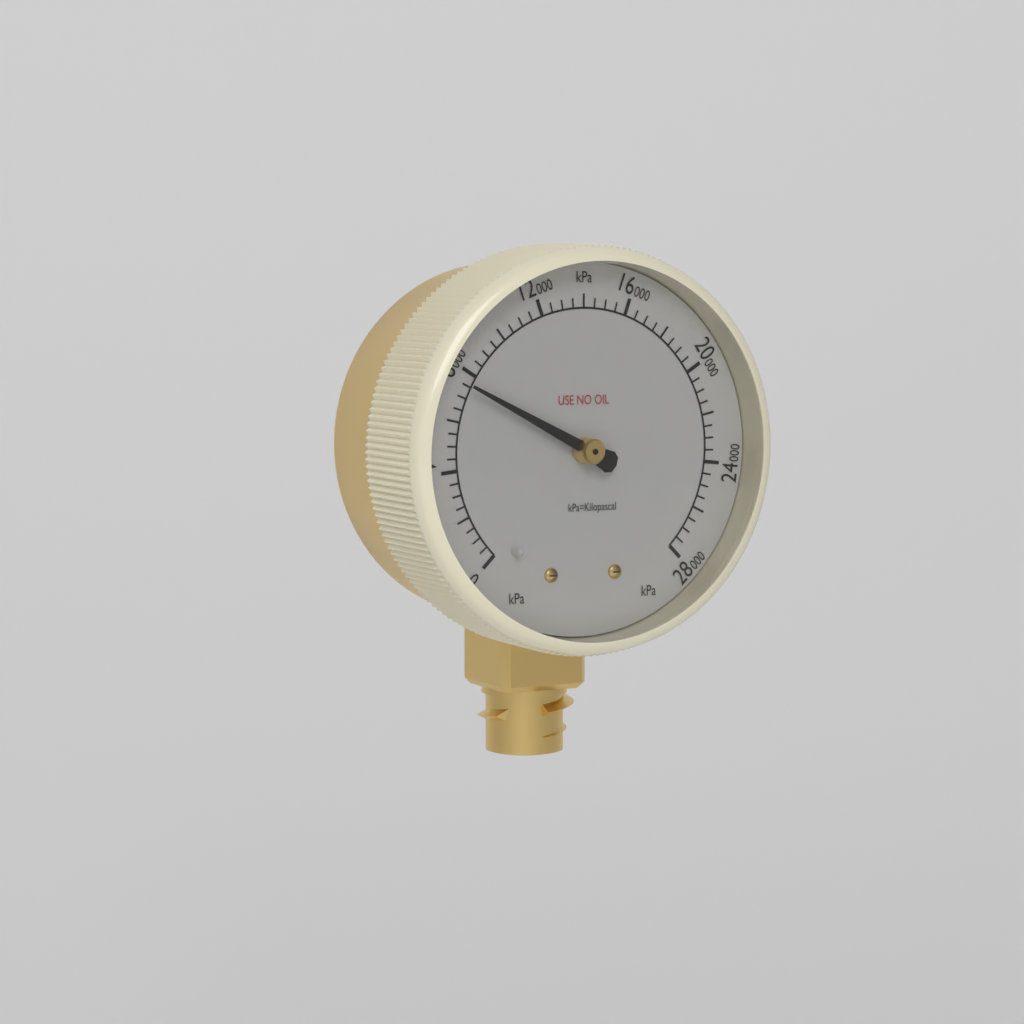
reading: 7500 kPa
